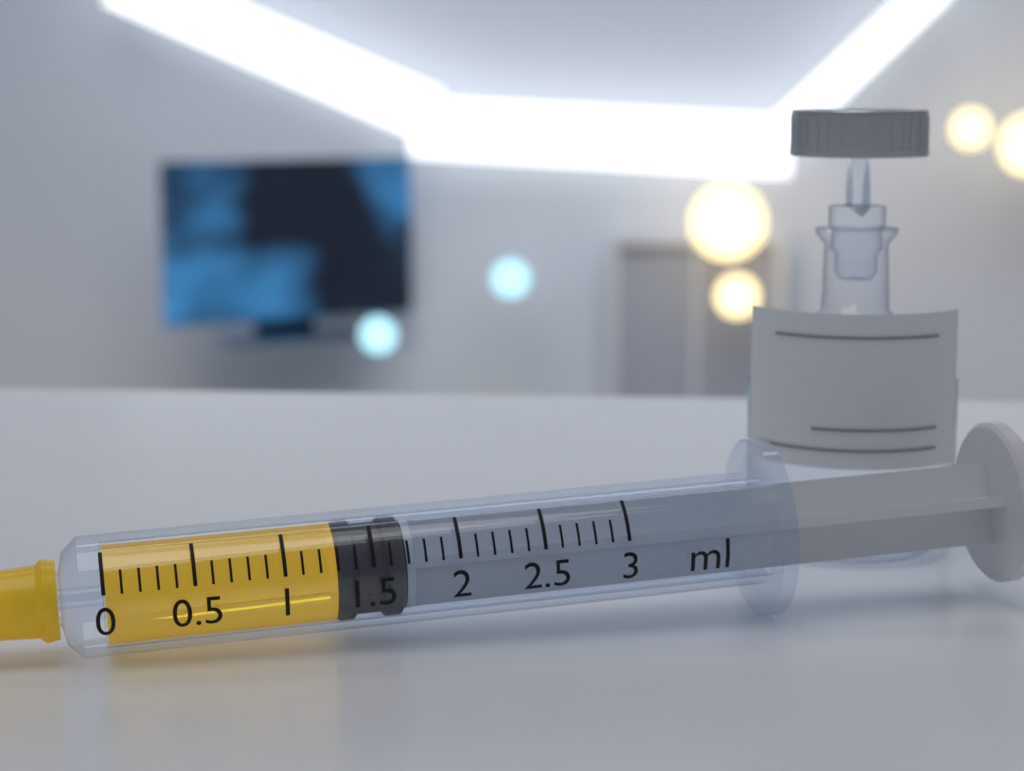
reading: 1.3 ml
